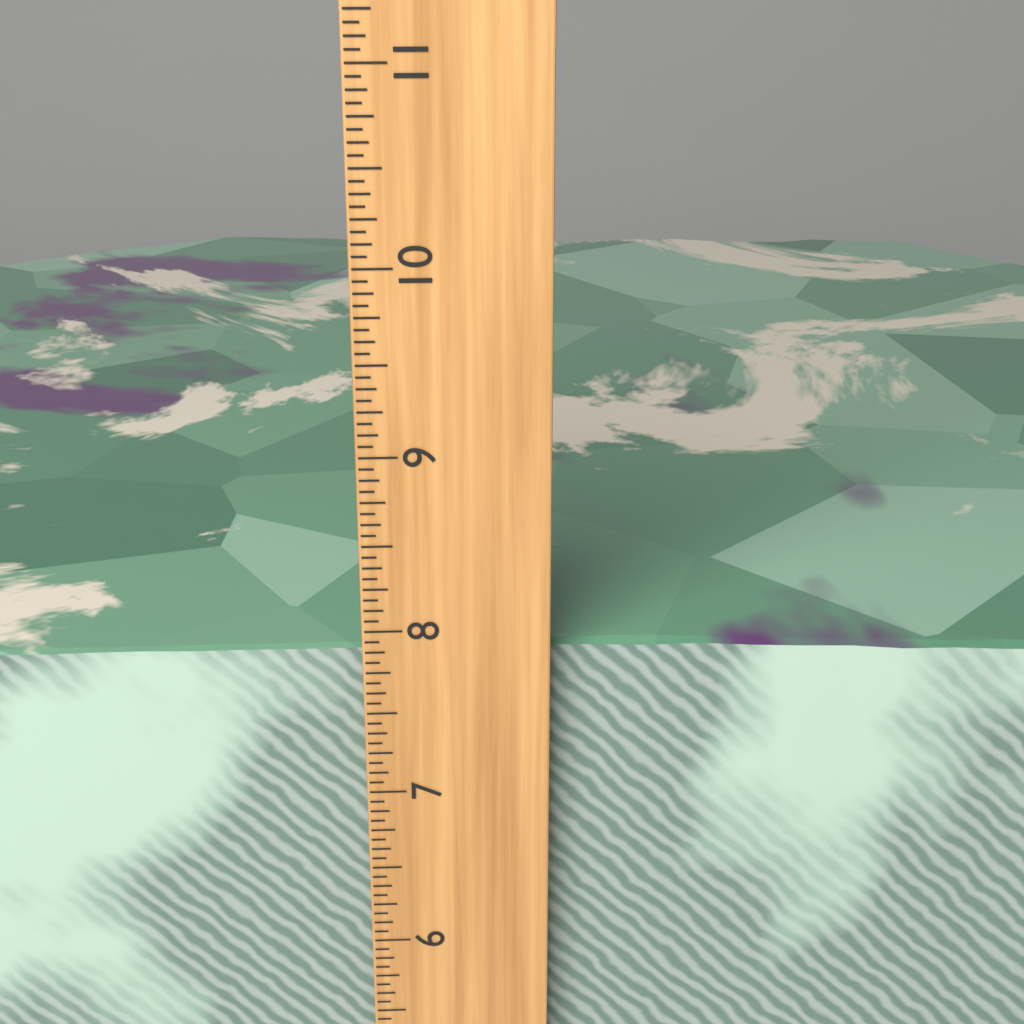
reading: 7.8125 inch
